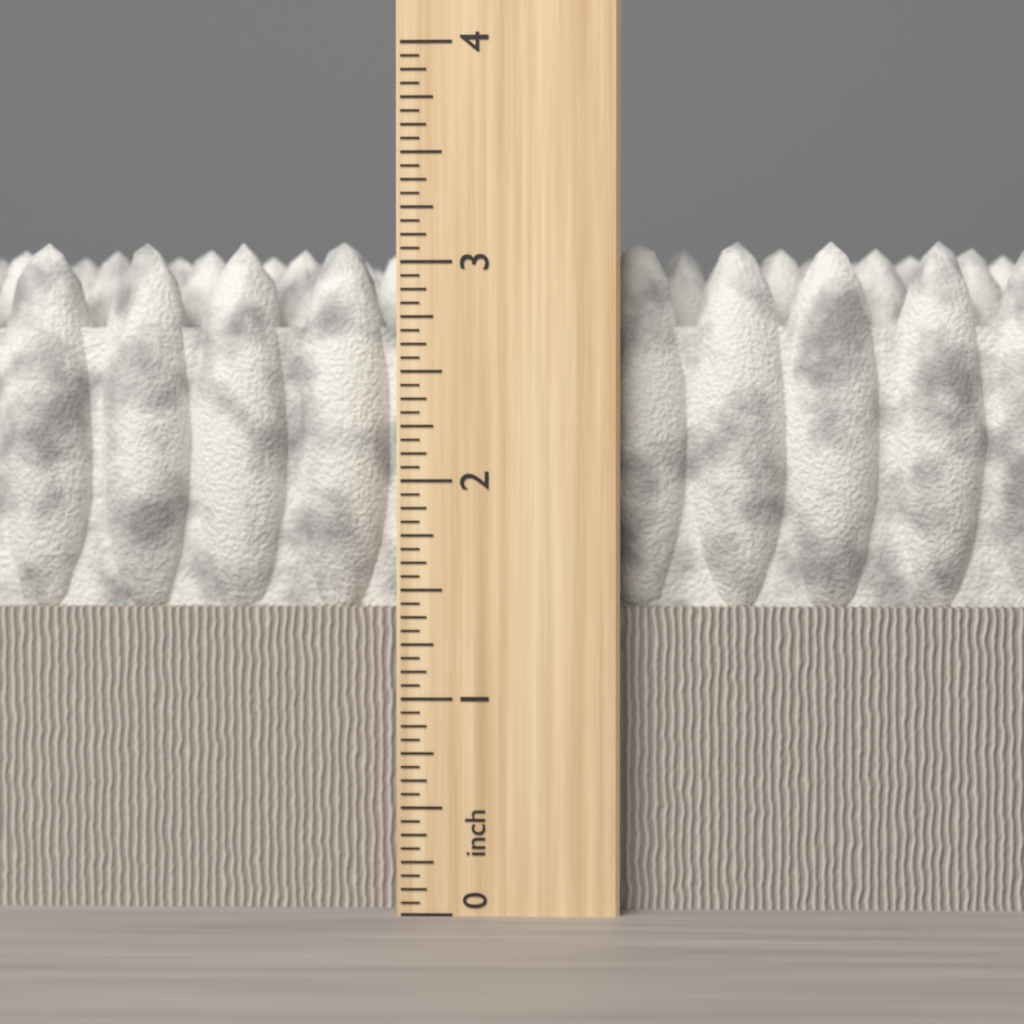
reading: 3.1250 inch
